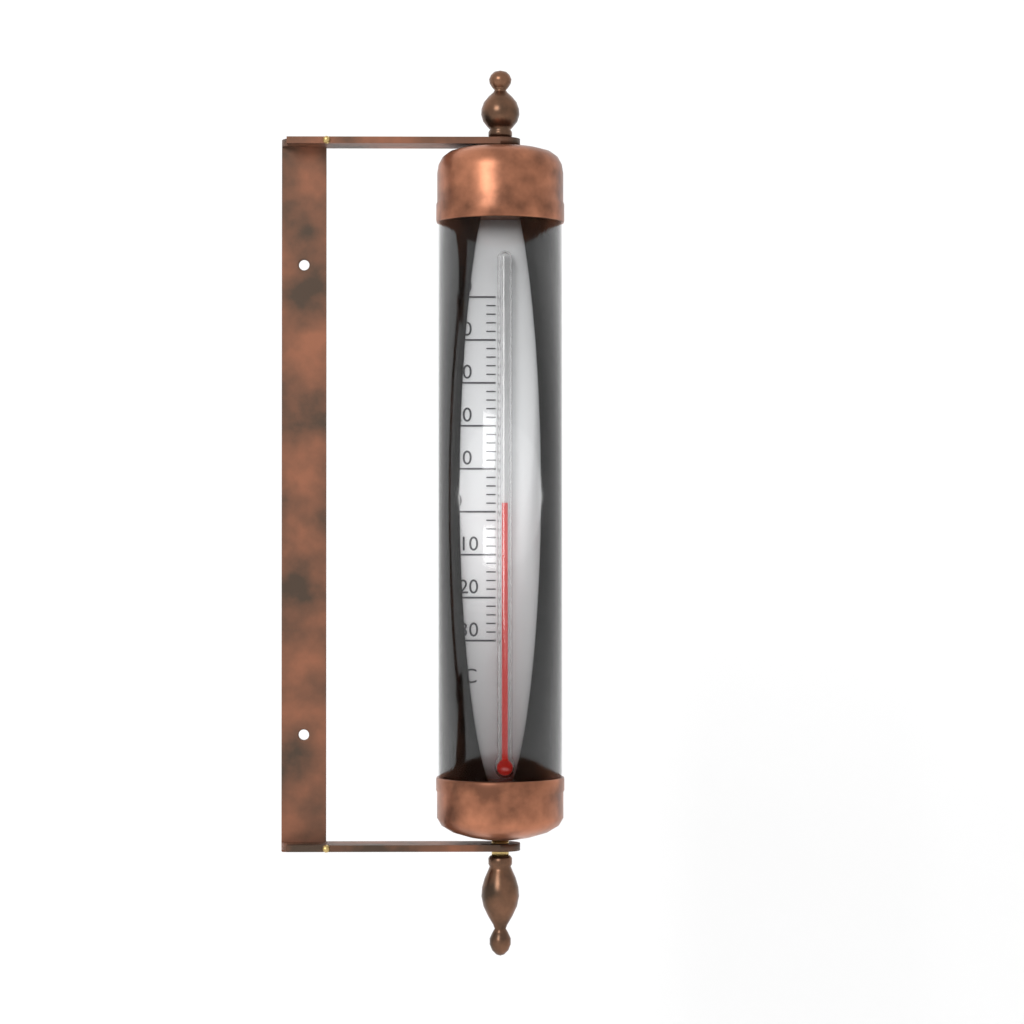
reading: 2 °C
